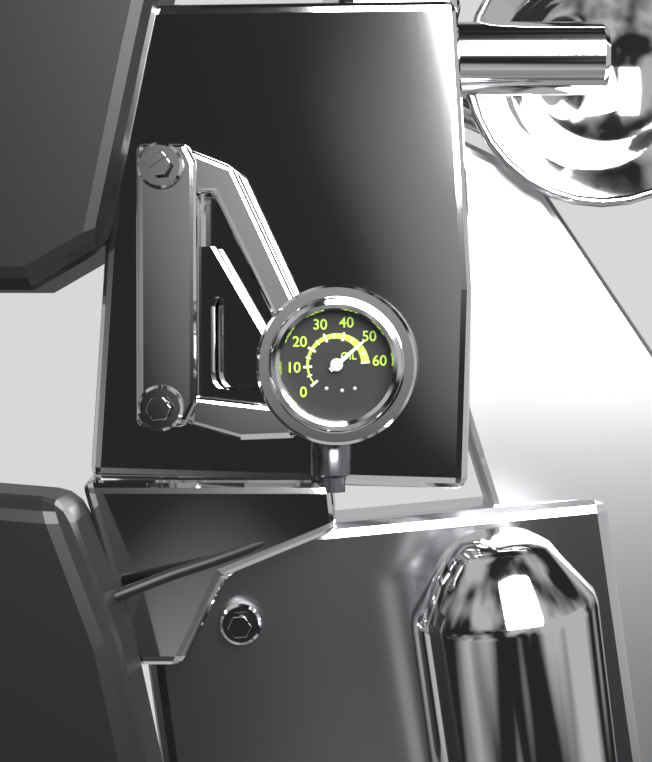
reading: 50 (no unit)
